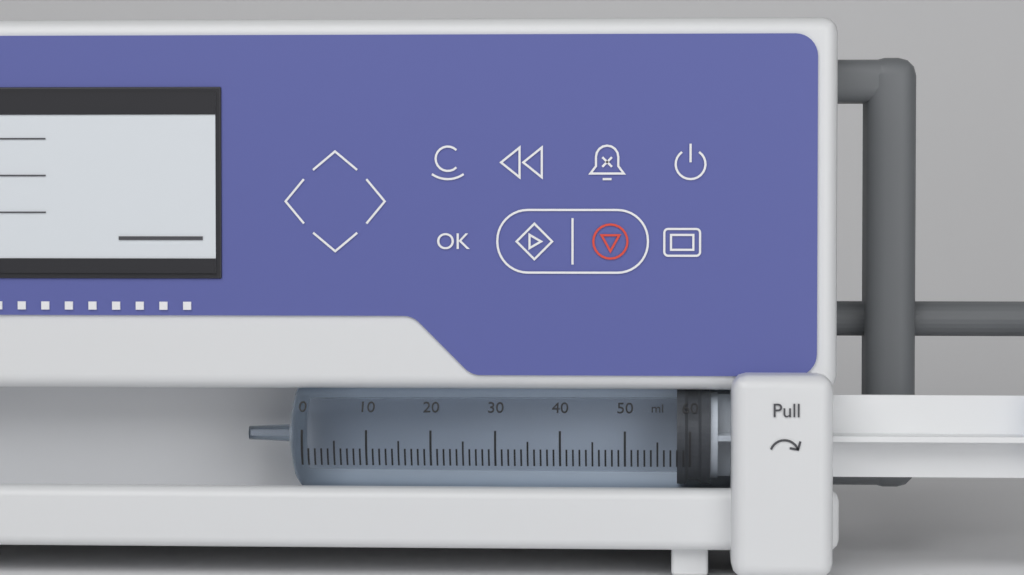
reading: 58 ml
